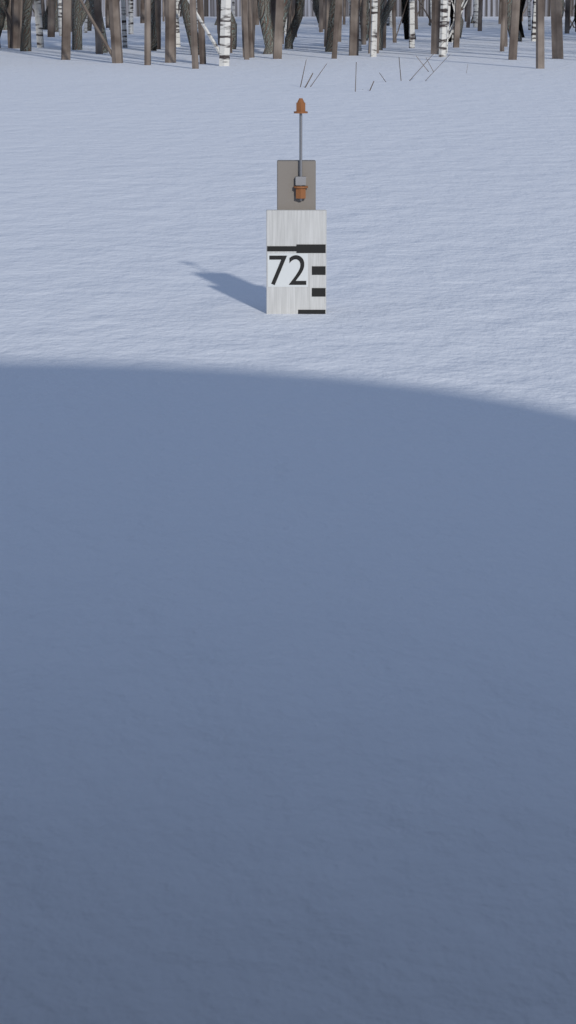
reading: 66 (no unit)
